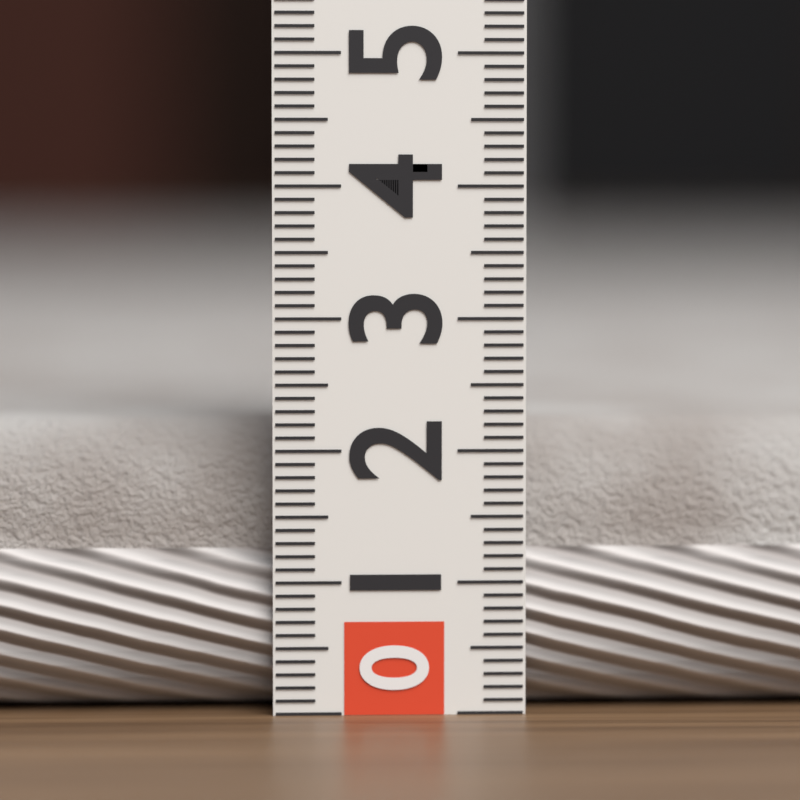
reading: 2.2 (no unit)
